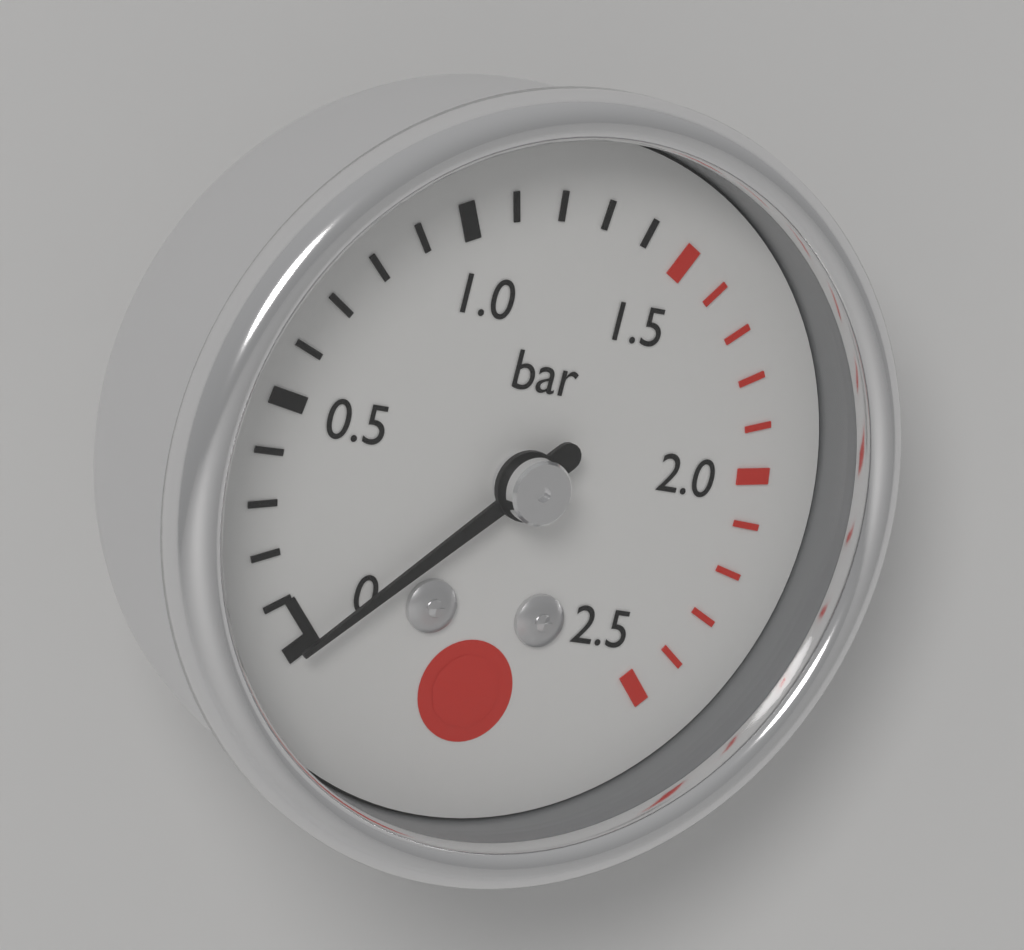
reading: 0.0 bar
